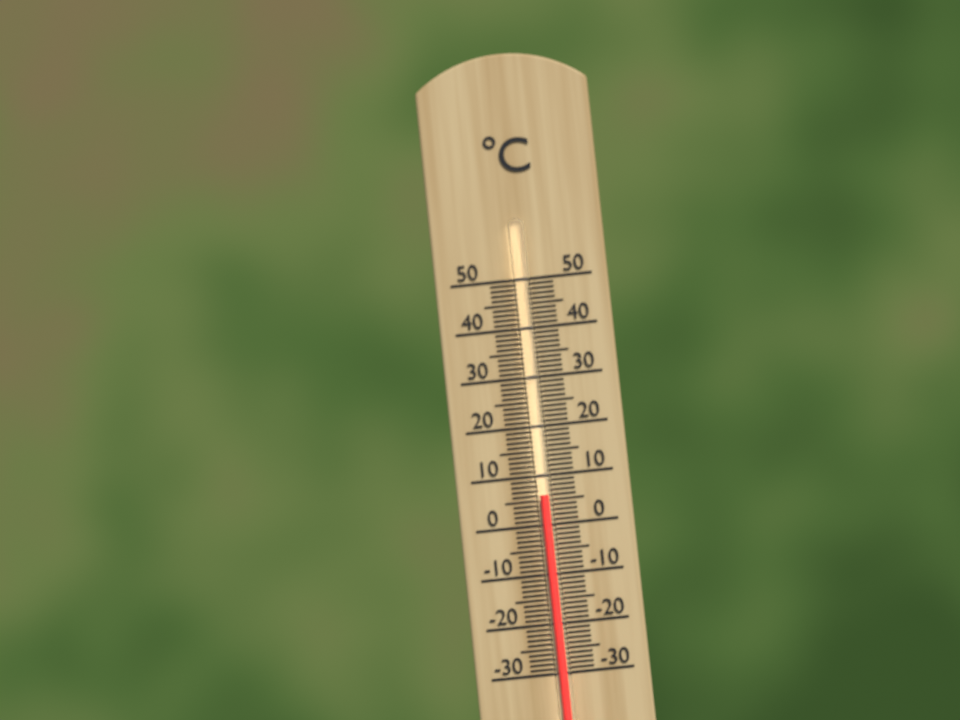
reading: 6 °C
